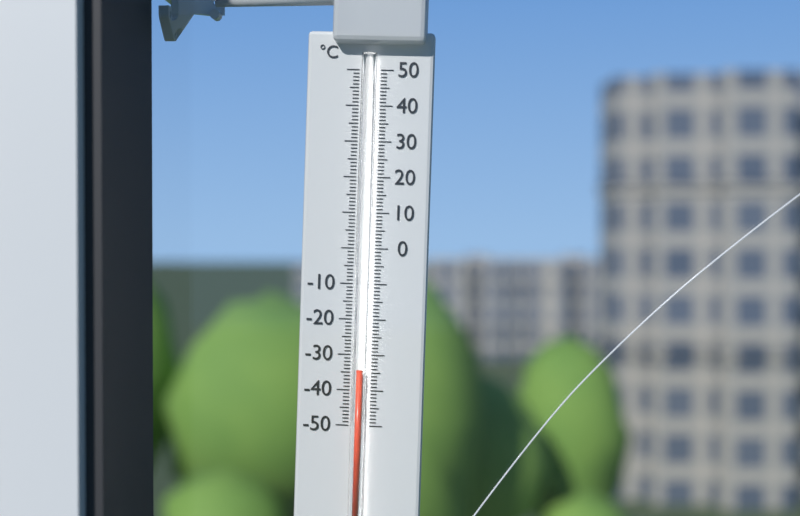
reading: -34 °C
